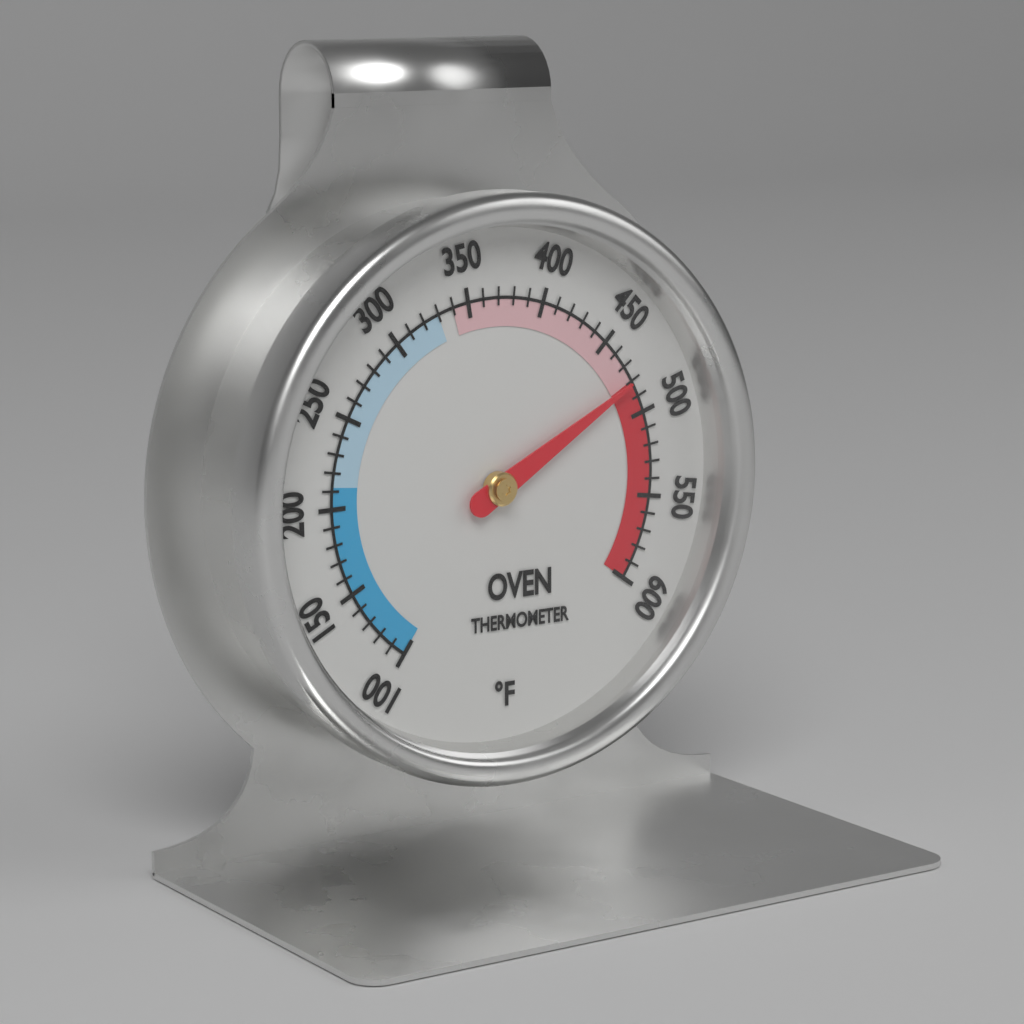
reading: 480 °F
